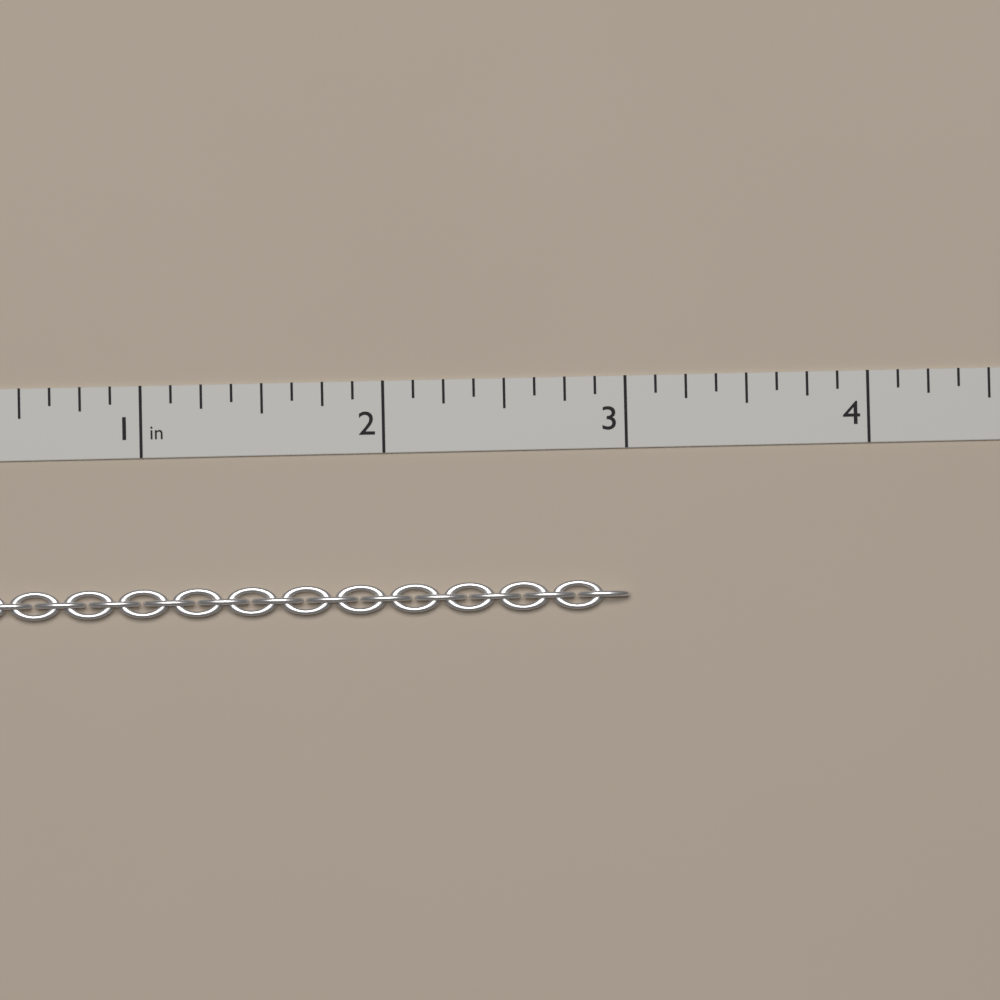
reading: 3.000 in
